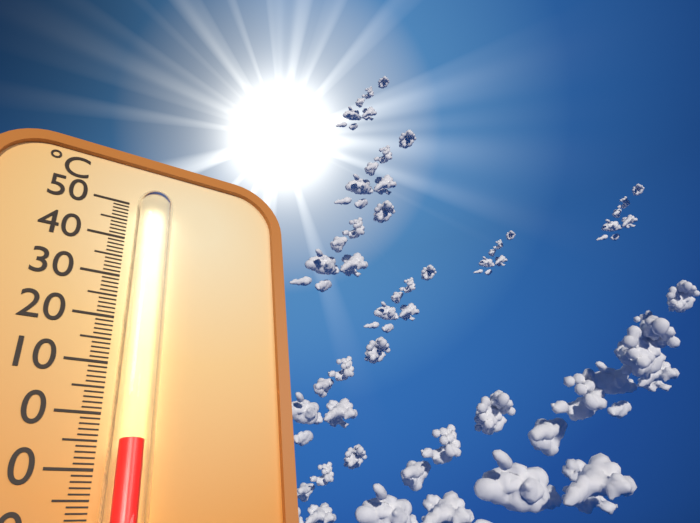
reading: -6 °C
